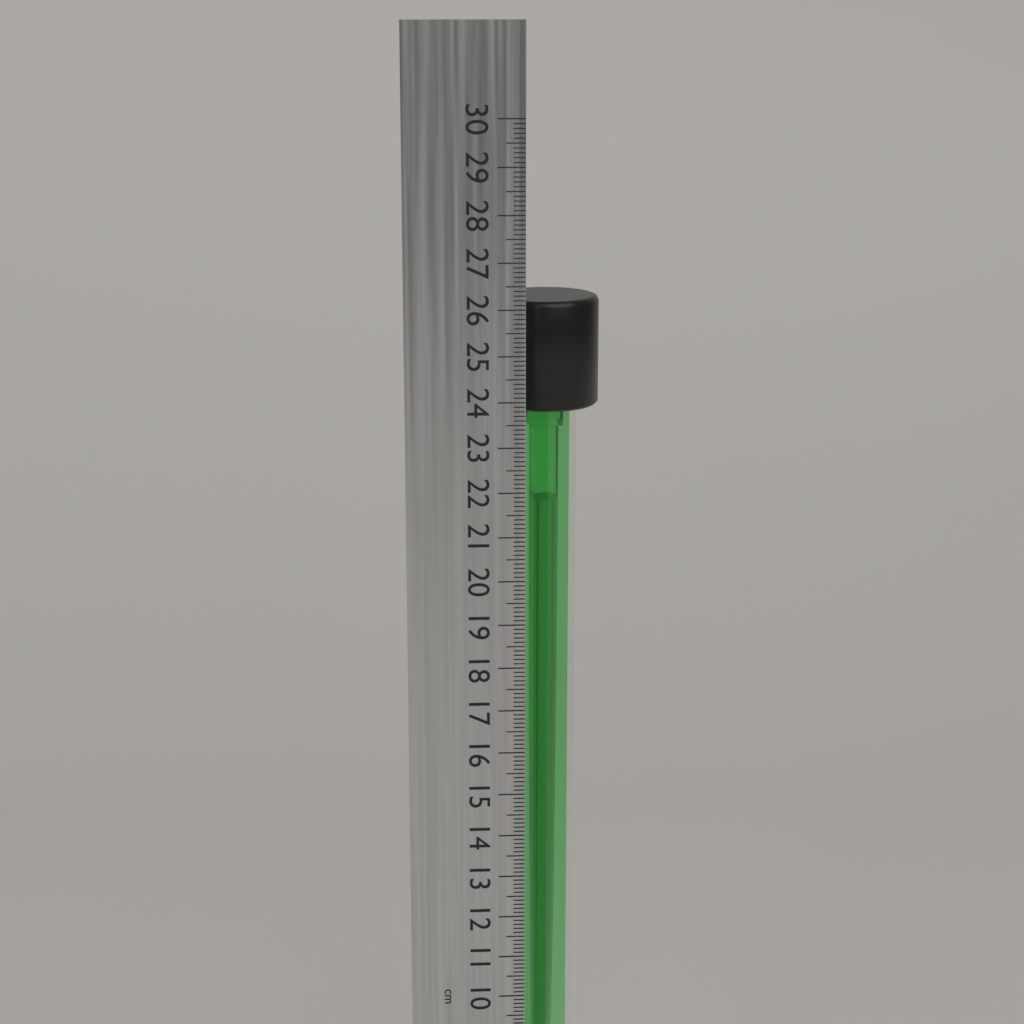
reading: 26.1 cm
